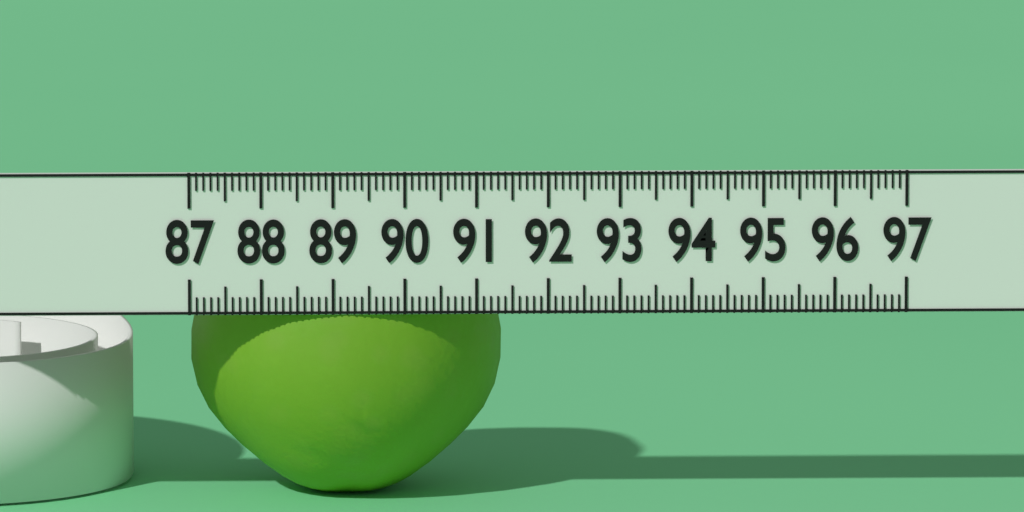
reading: 91.4 (no unit)
